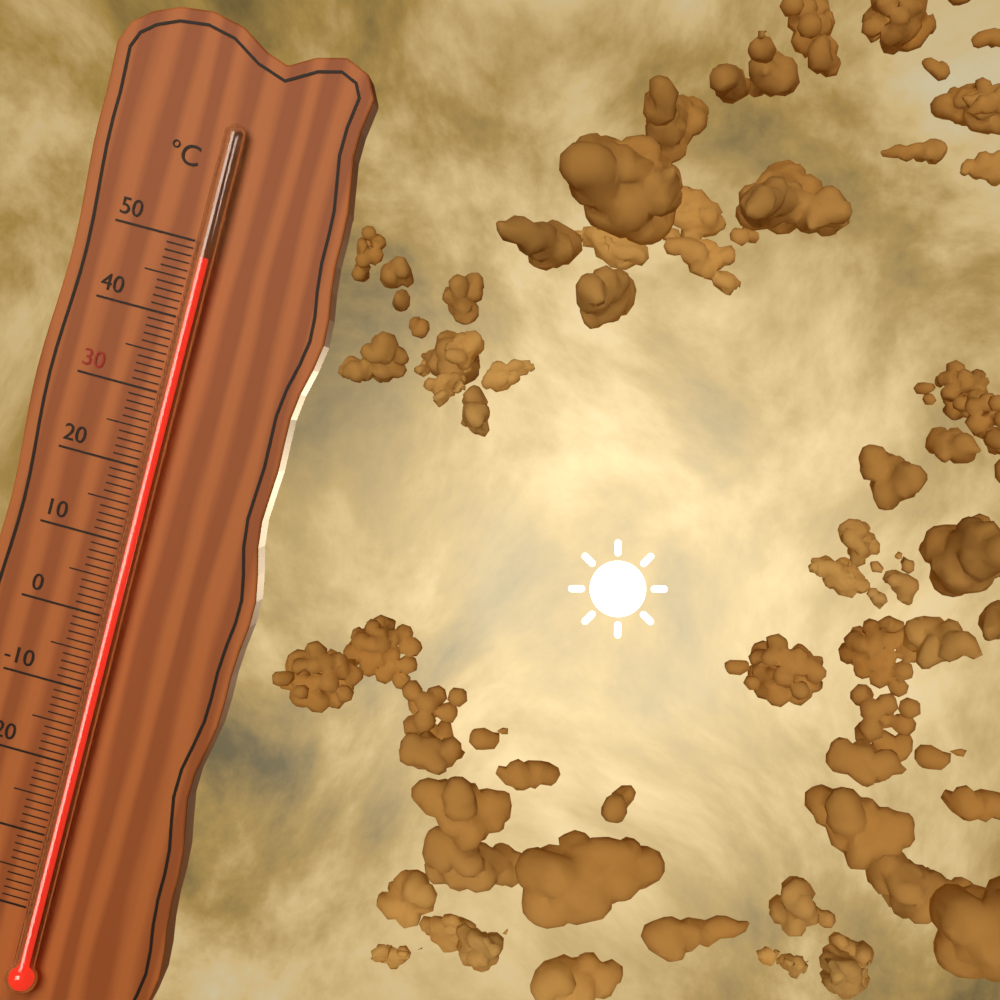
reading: 48 °C
